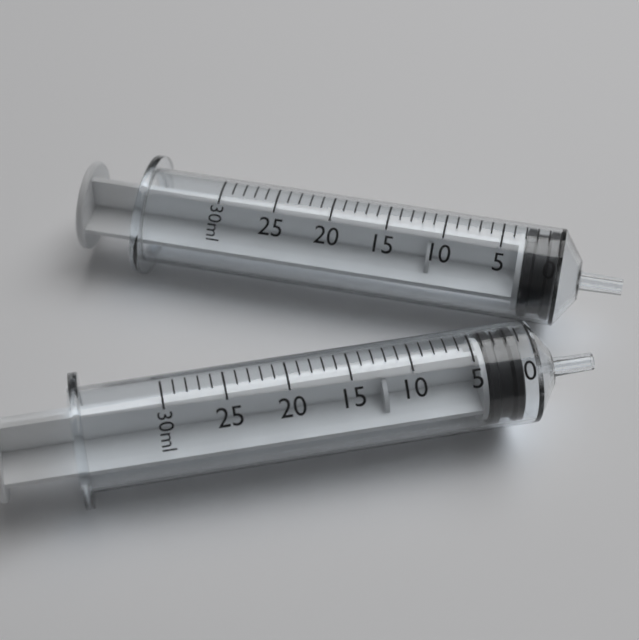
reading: 1 ml
